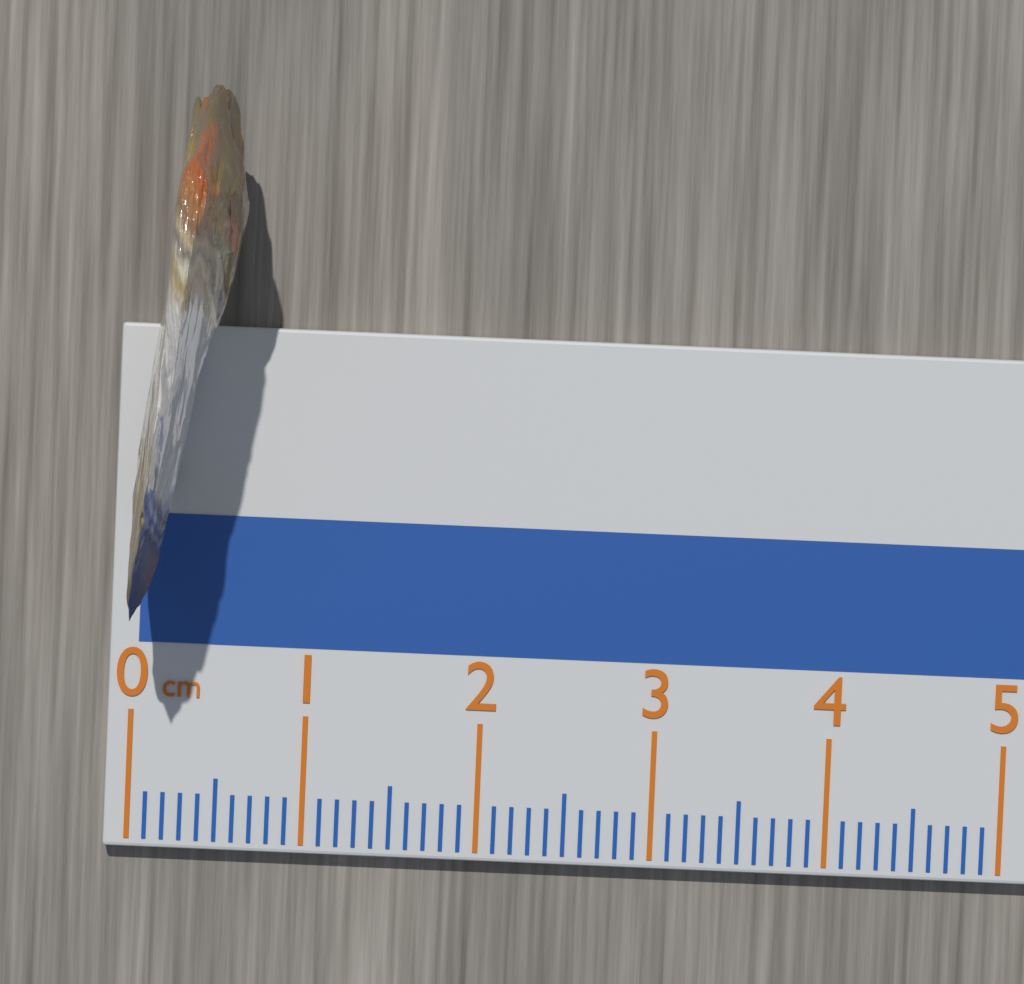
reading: 0.6 cm
